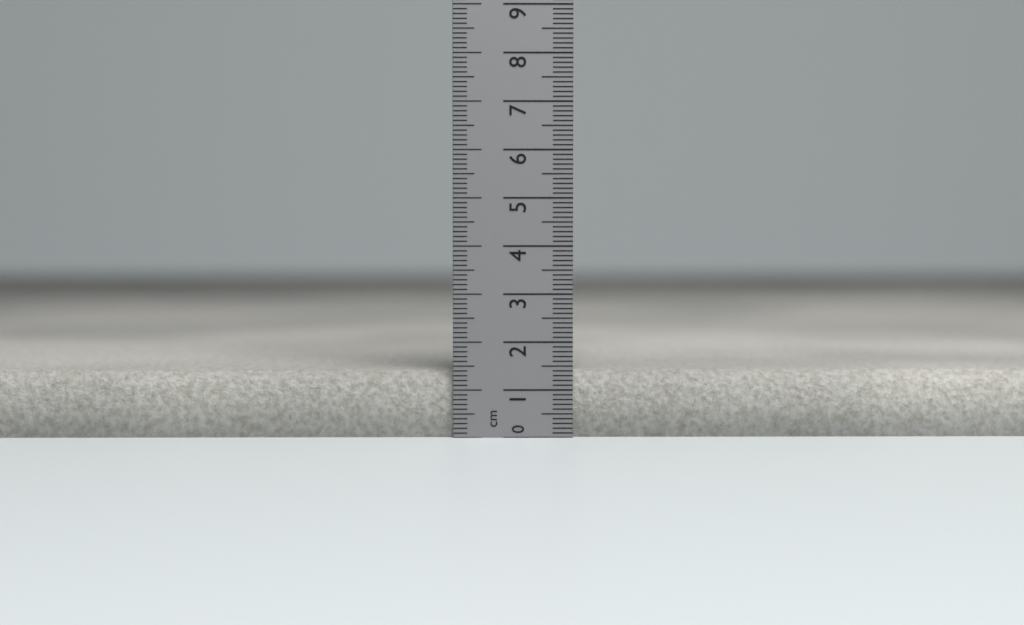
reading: 1.4 cm
